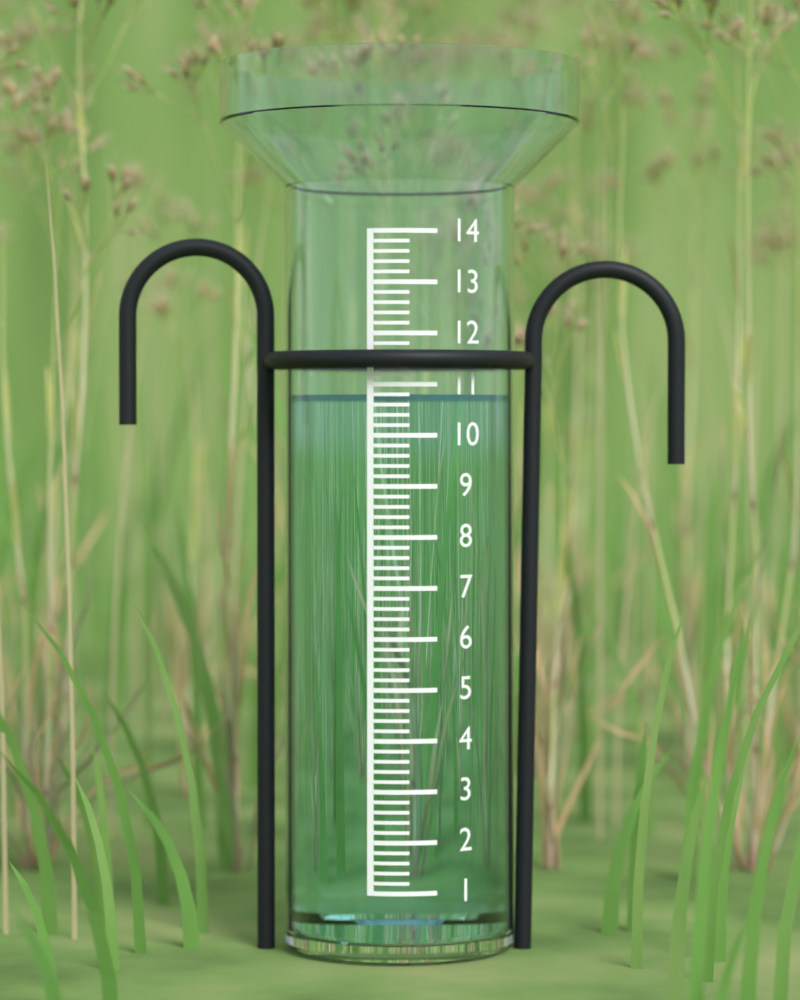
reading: 10.8 (no unit)
